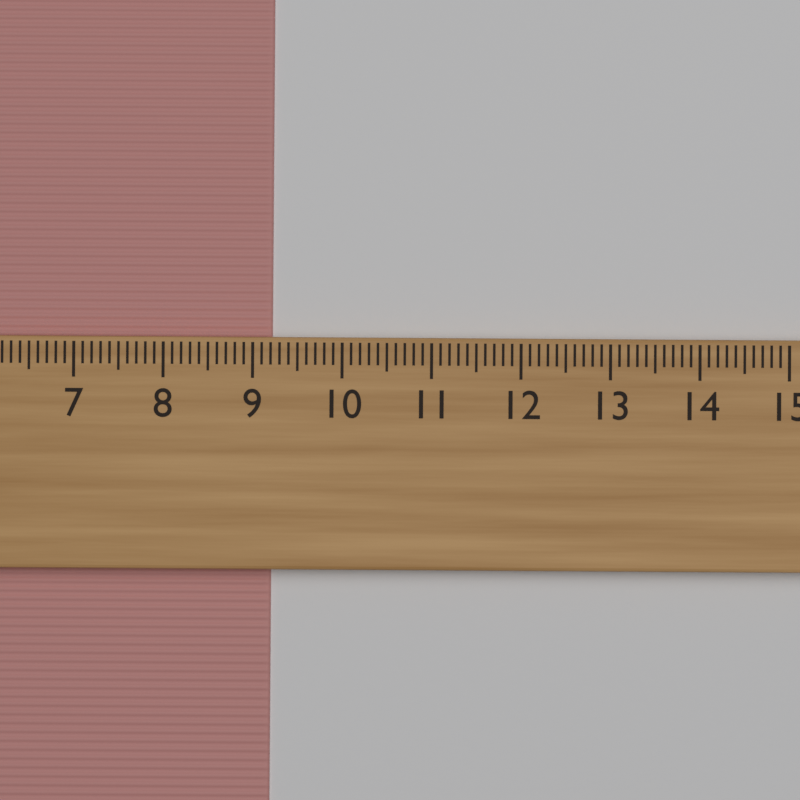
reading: 9.2 cm
